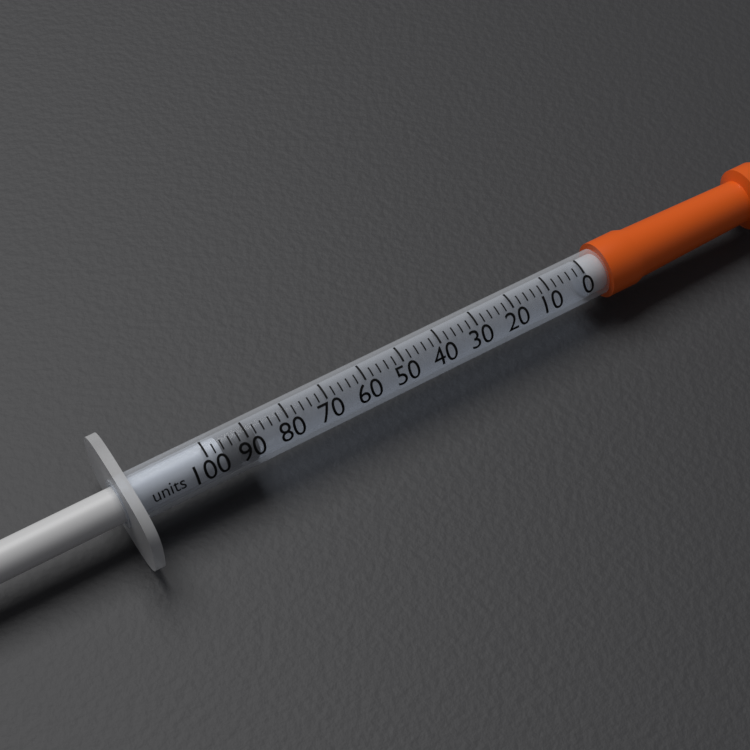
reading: 88 units
